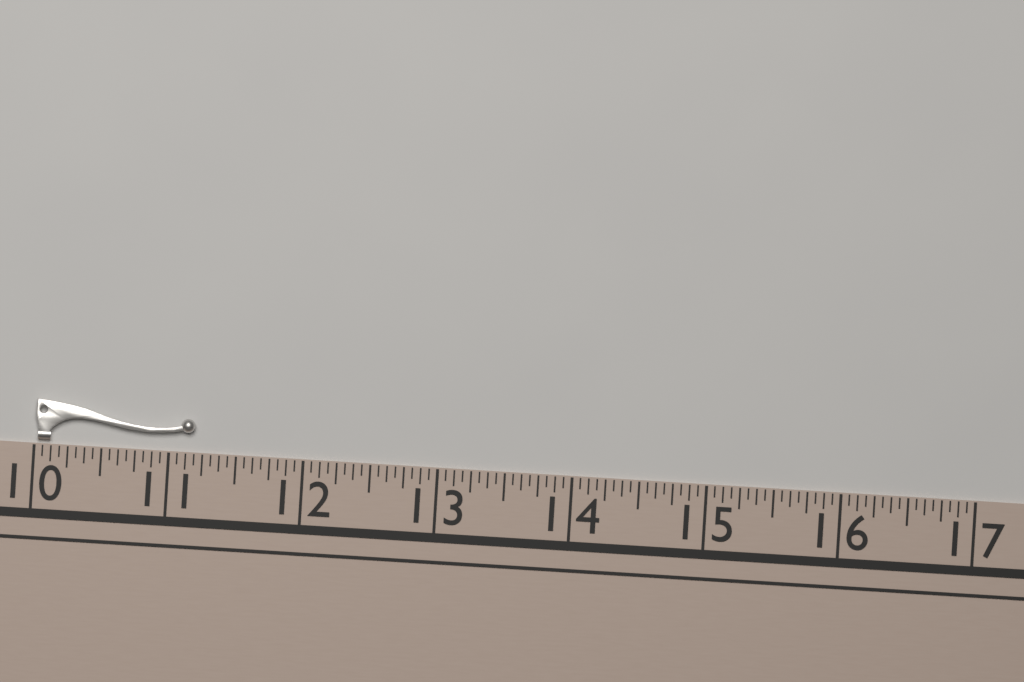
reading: 11.1875 (no unit)
